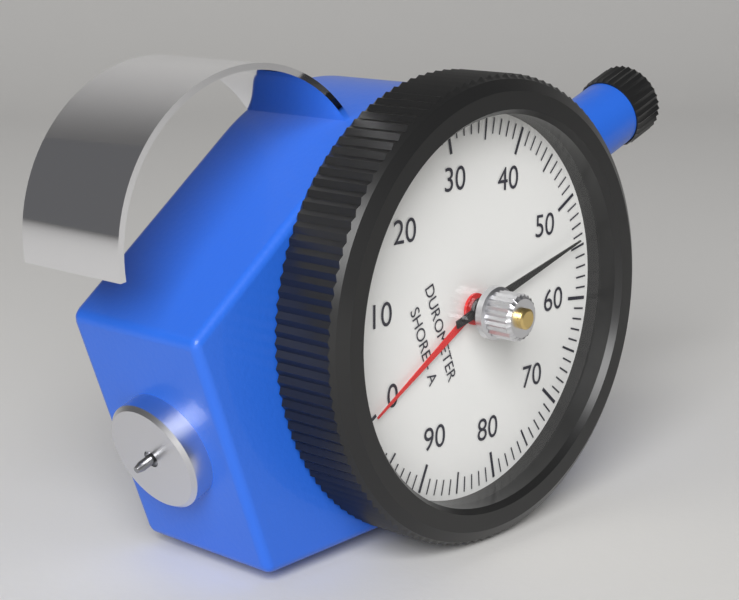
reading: 54 Shore A
